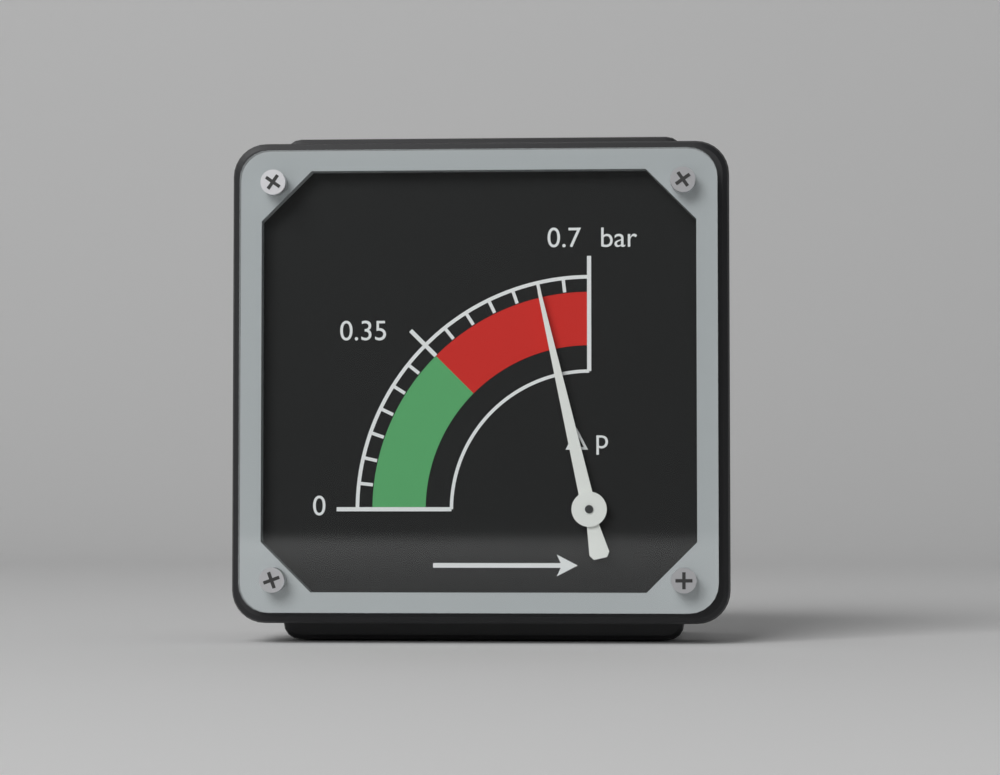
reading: 0.60 bar
